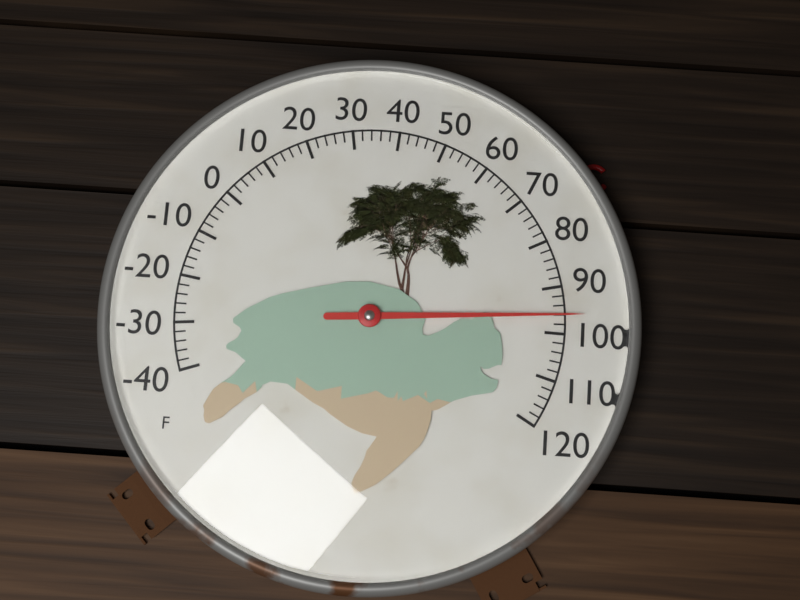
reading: 96 °F
